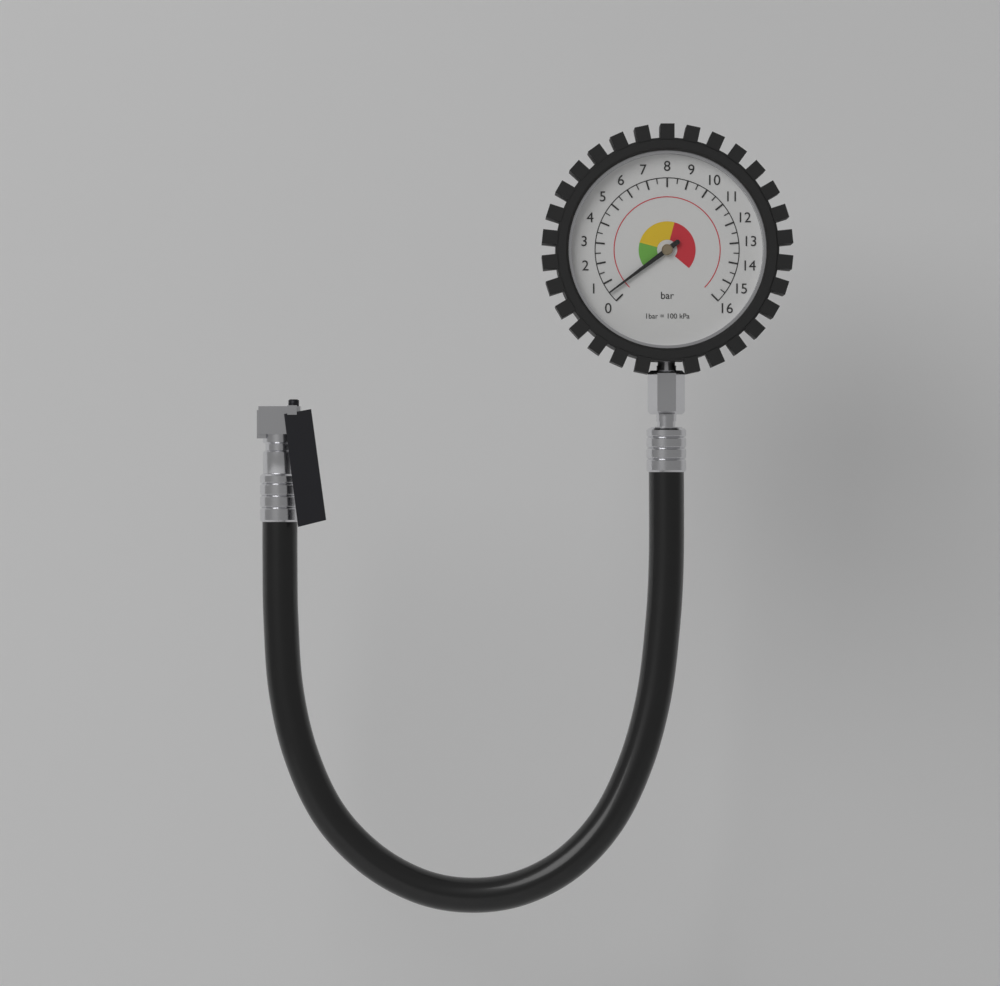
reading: 0.5 bar
